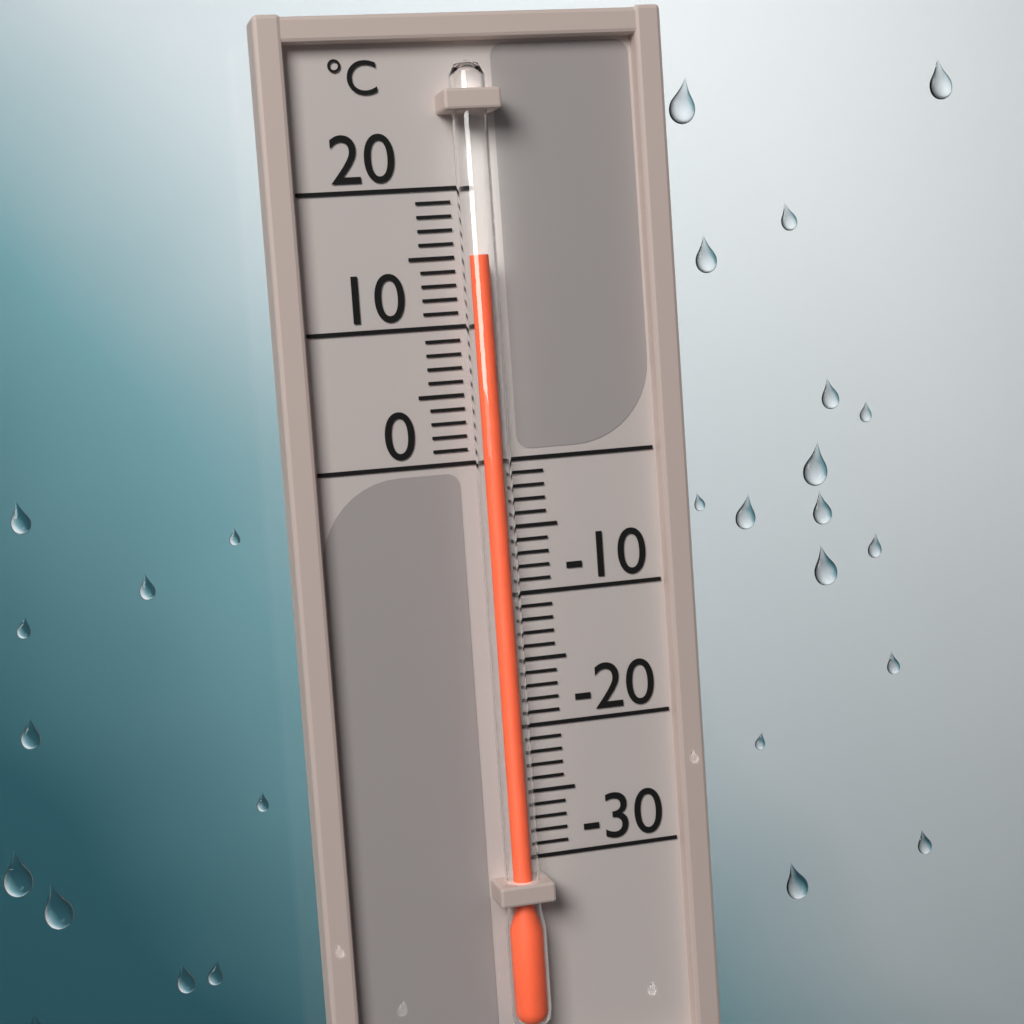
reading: 15 °C
